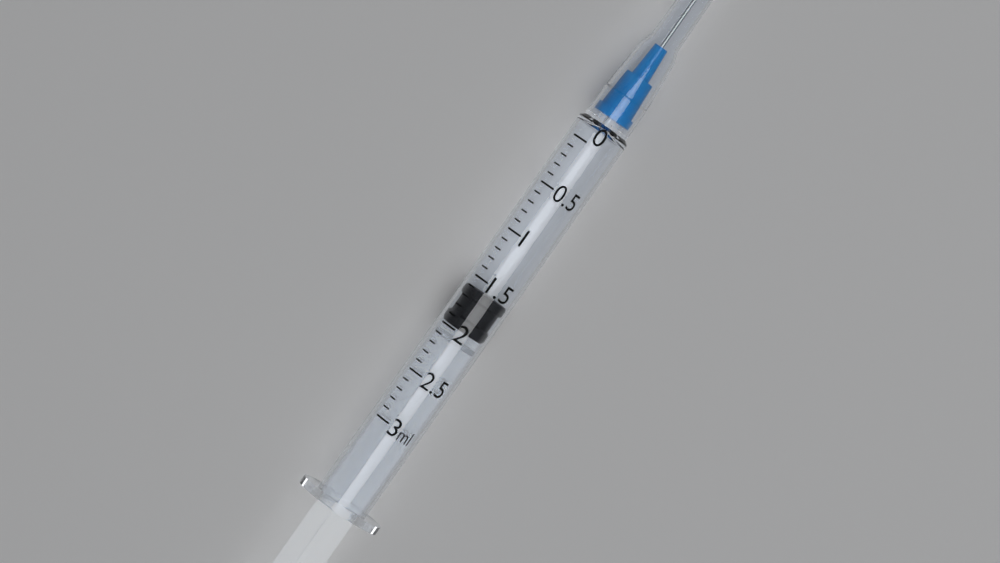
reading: 1.6 ml
